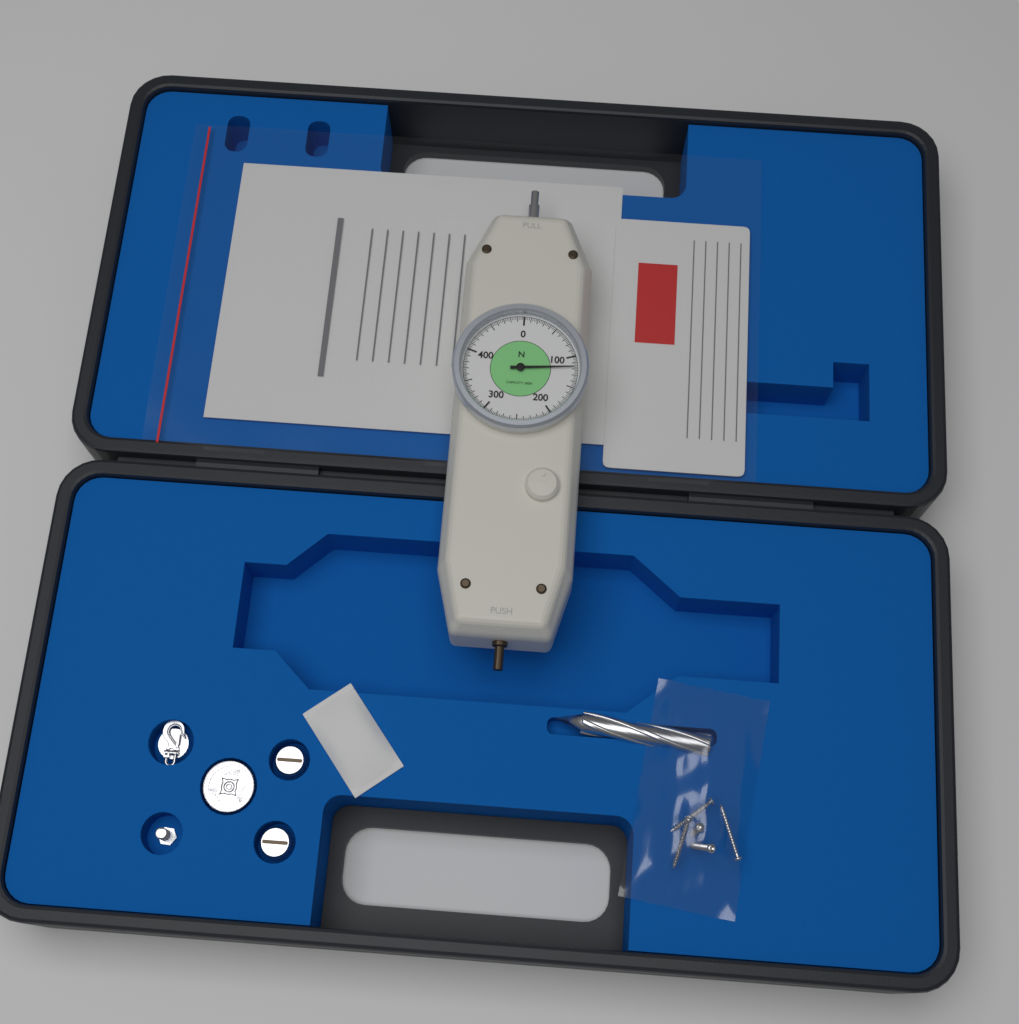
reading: 117.5 N
